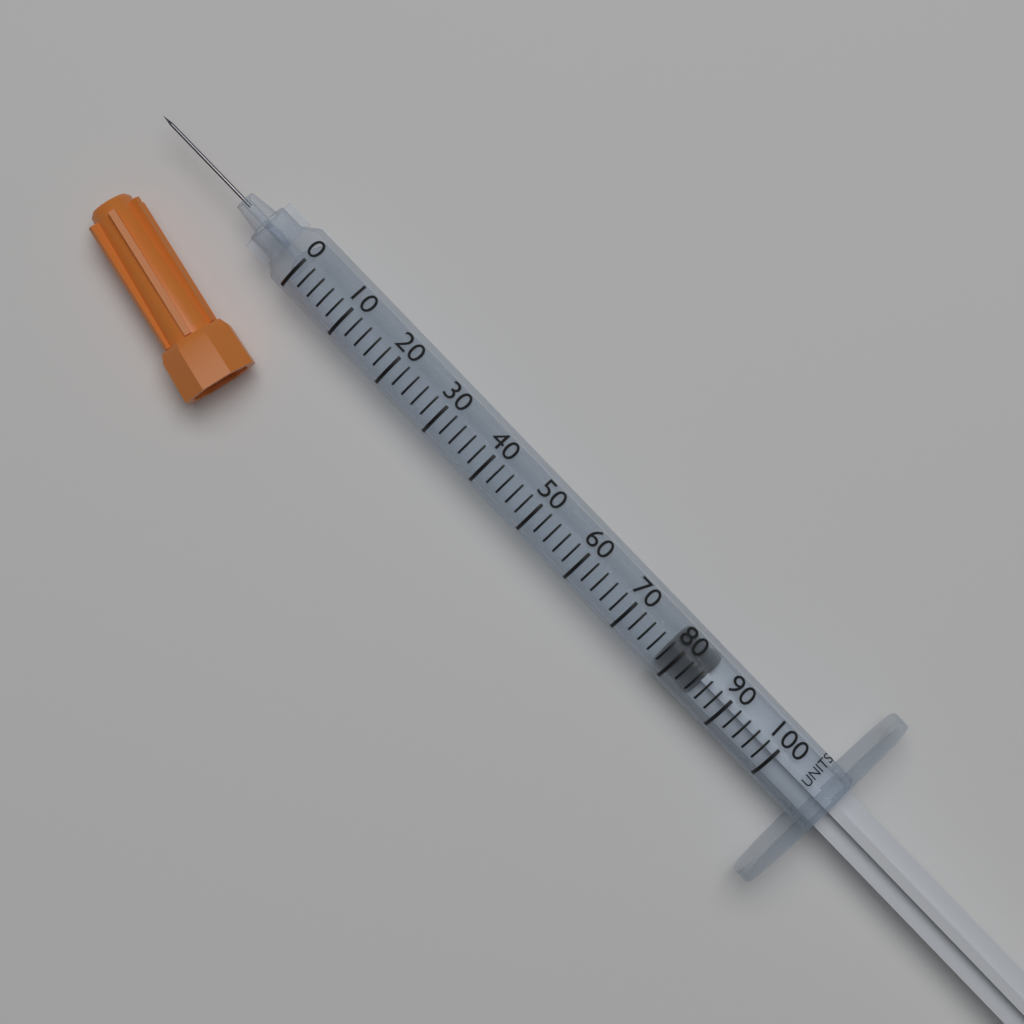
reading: 78 units
